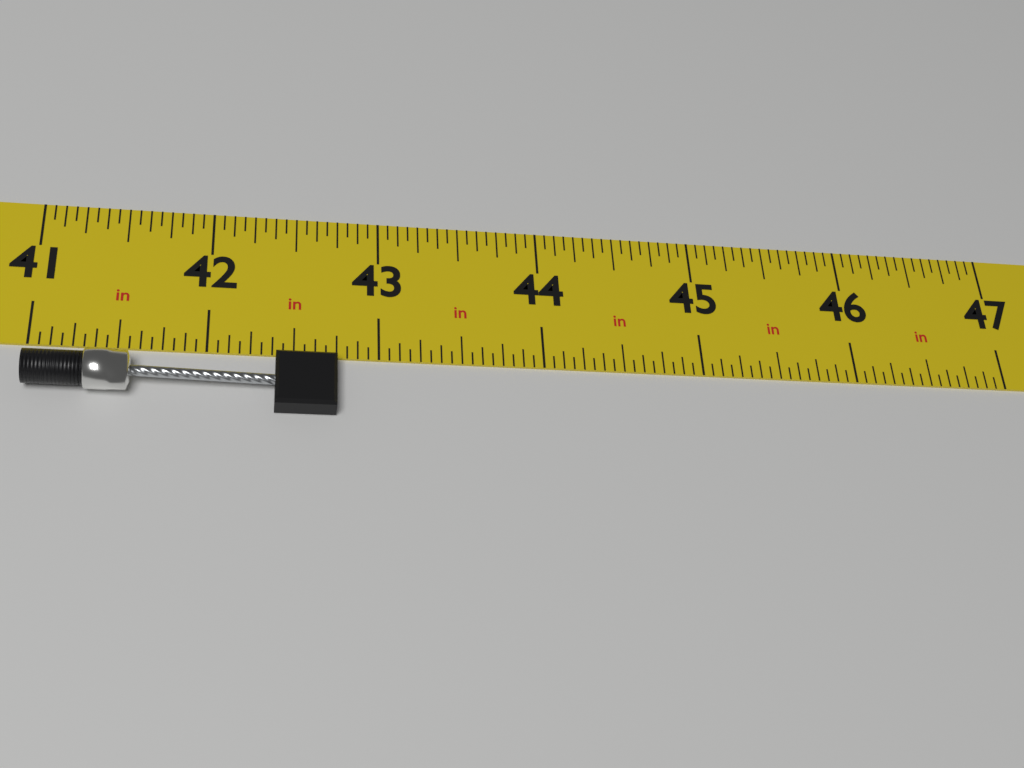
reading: 42.7500 in
